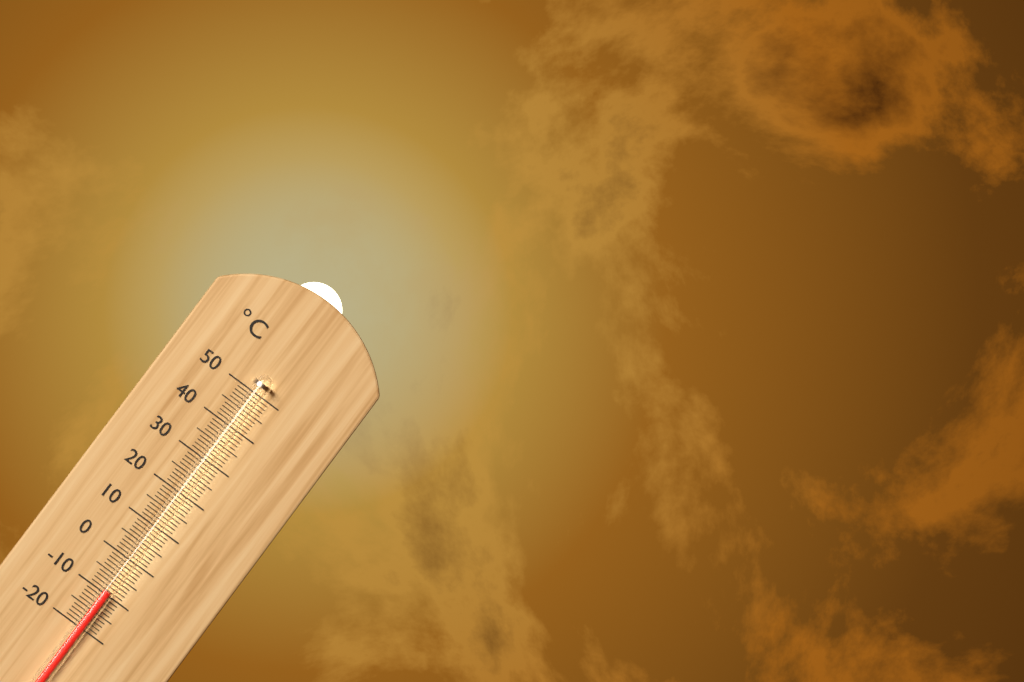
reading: -9 °C
